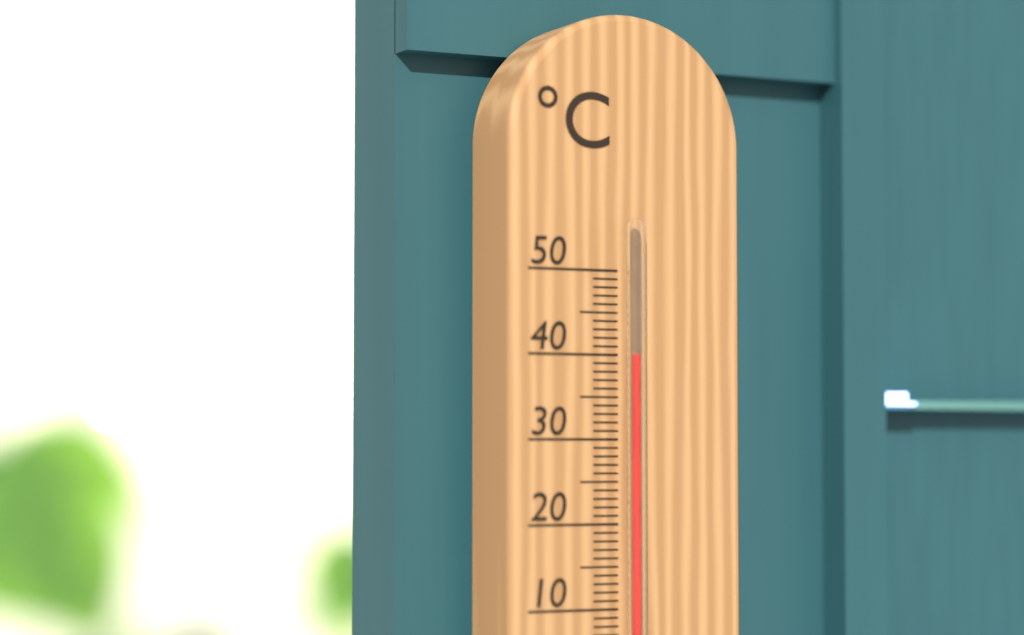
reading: 40 °C
